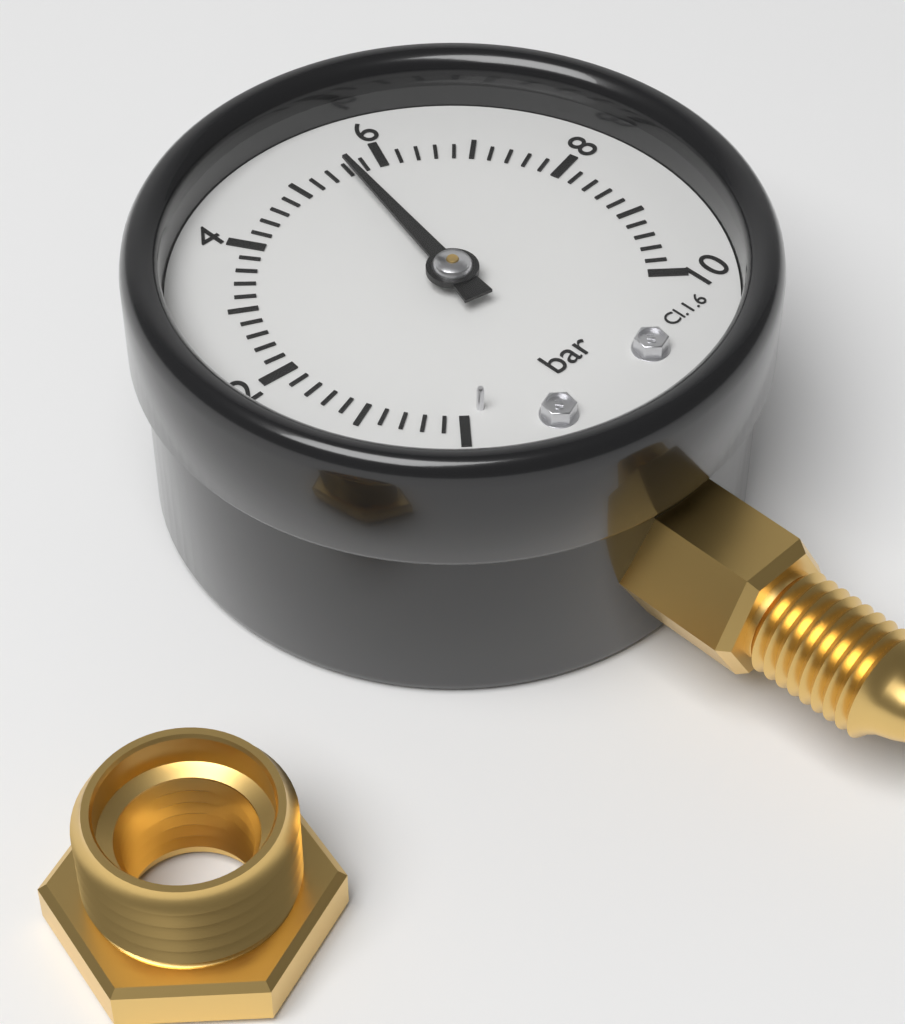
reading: 5.6 bar
